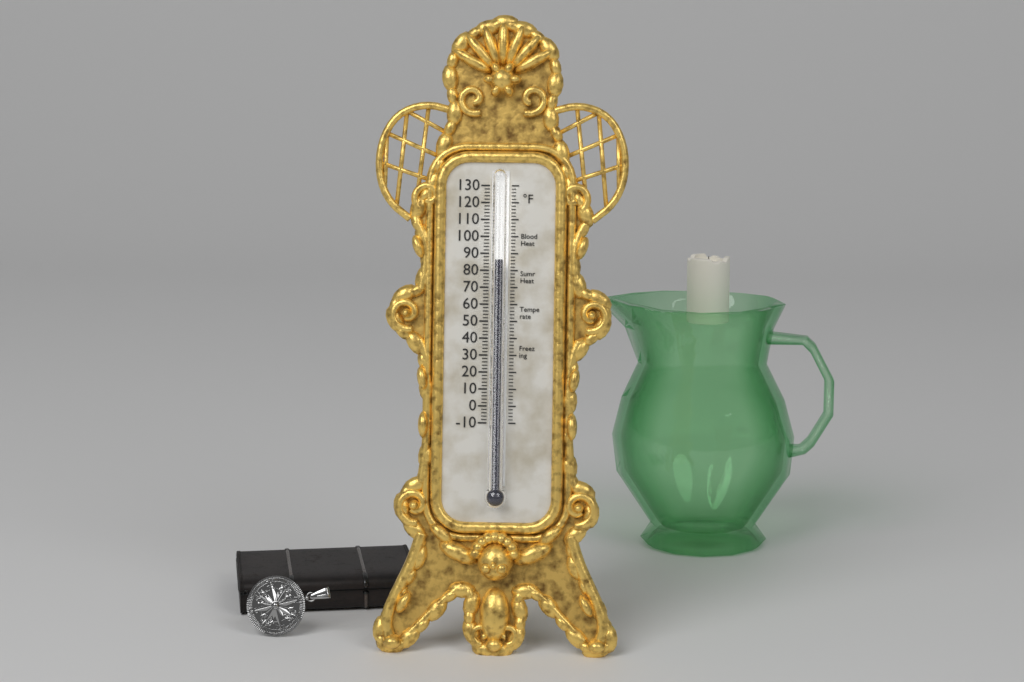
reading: 86 °F
